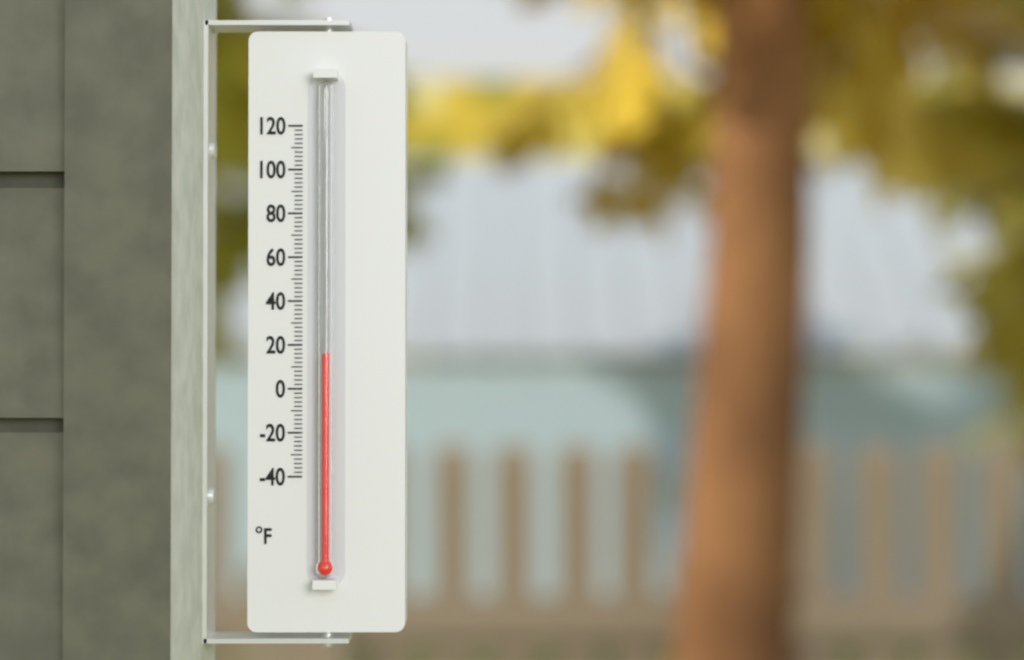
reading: 16 °F
